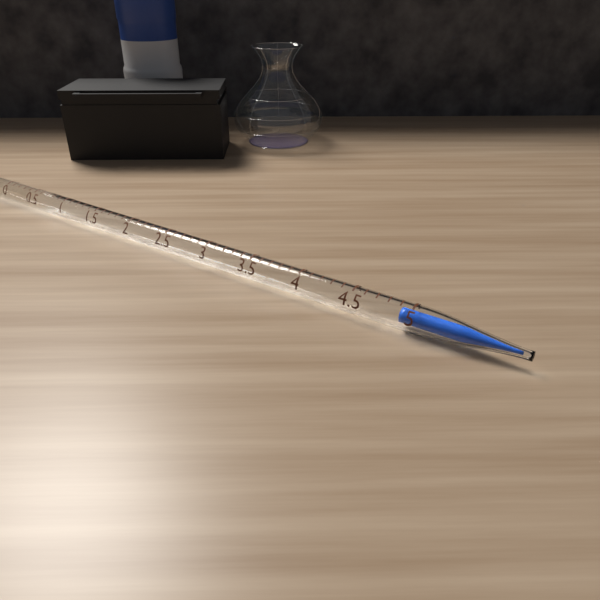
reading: 4.9 ml
